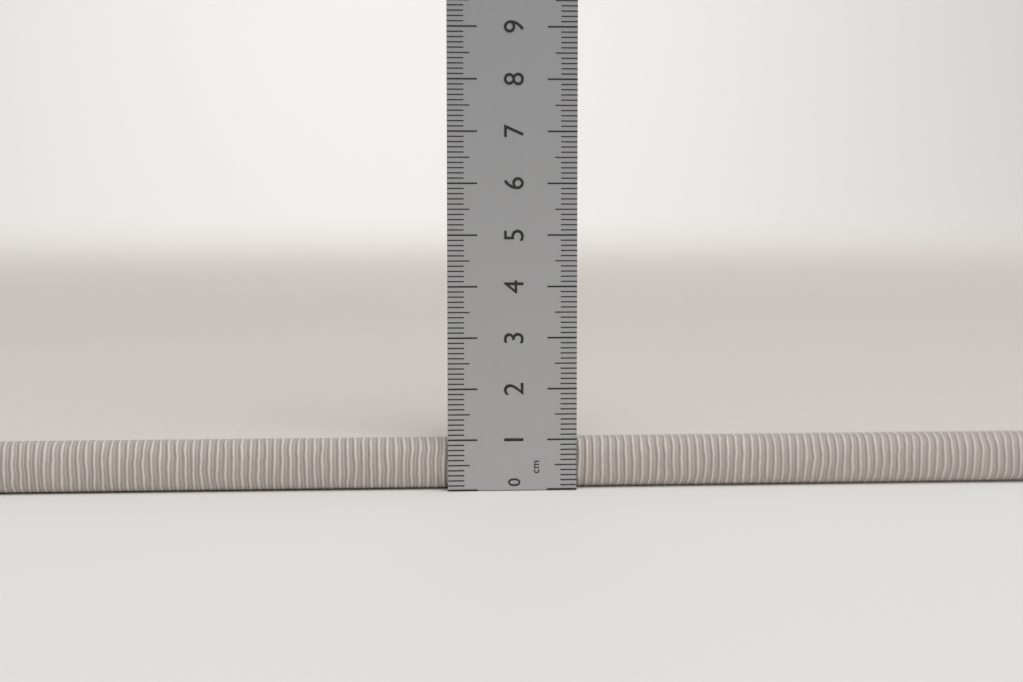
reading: 1.0 cm
